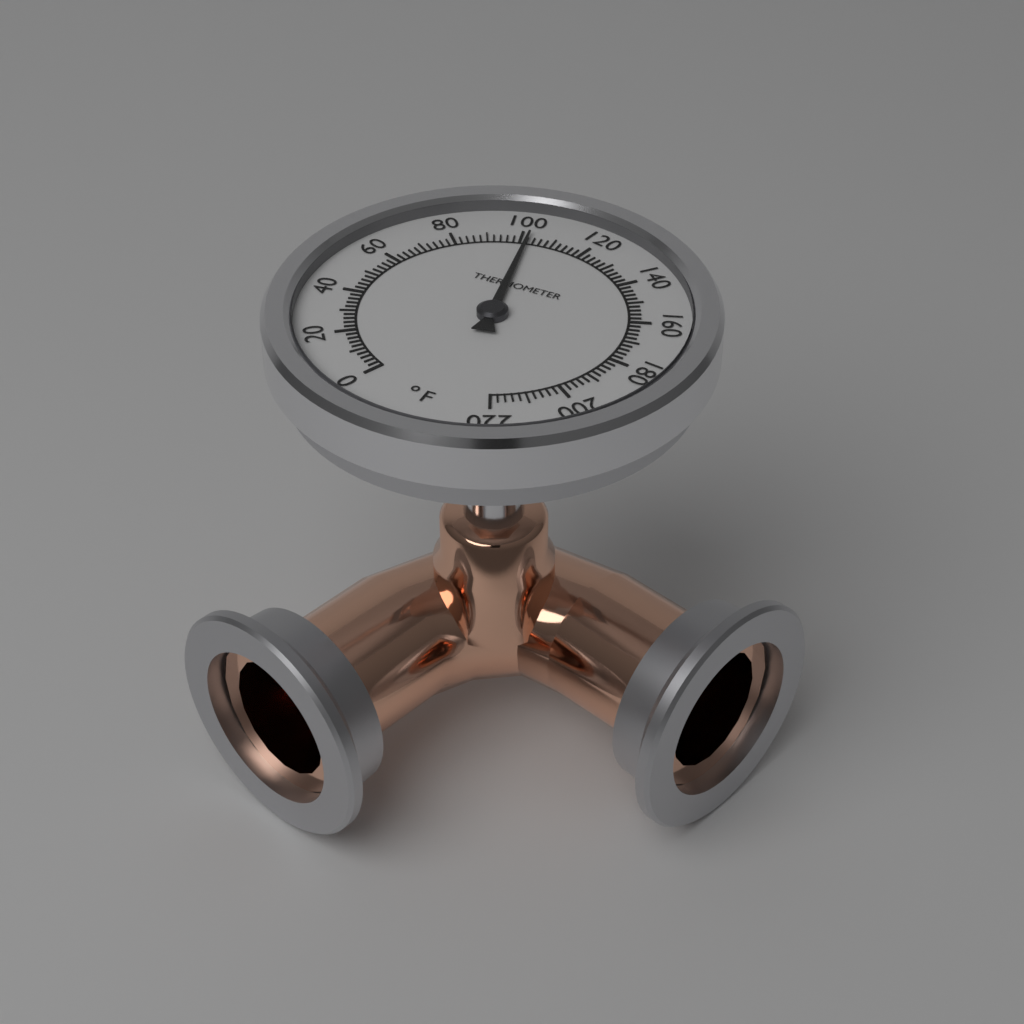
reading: 102 °F
